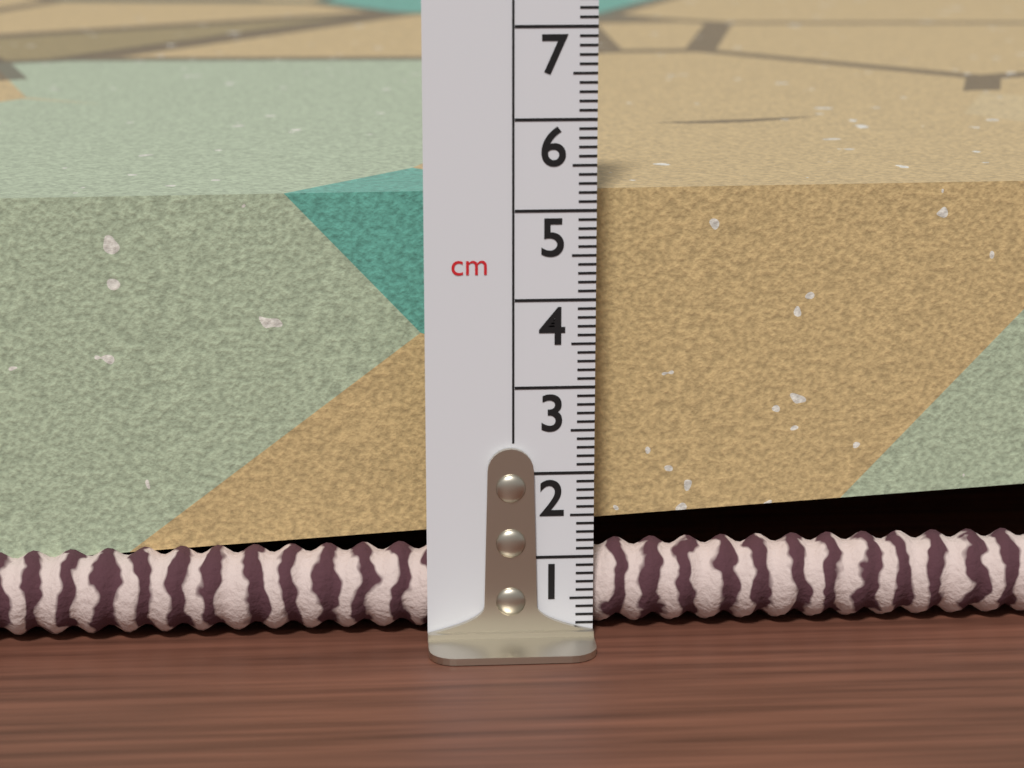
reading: 5.1 cm
